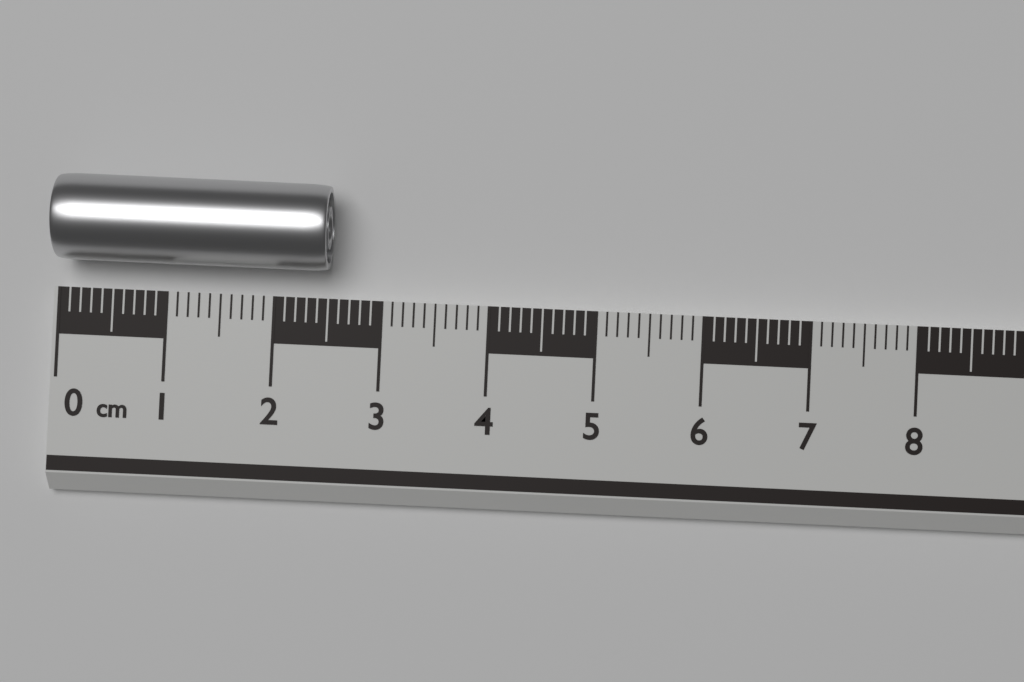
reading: 2.5 cm
